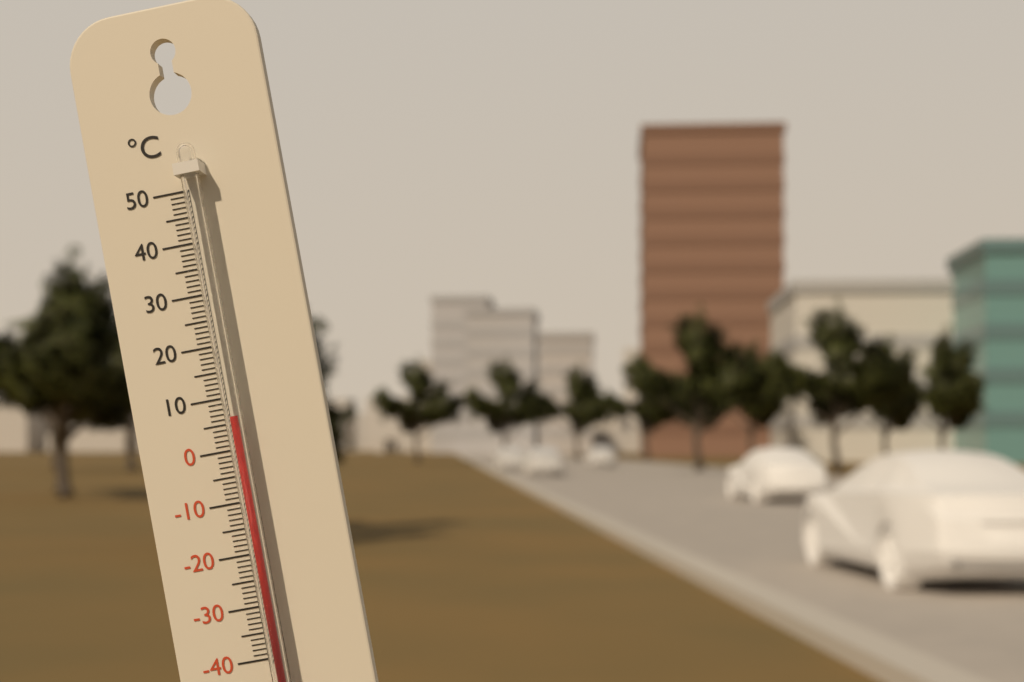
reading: 6 °C
